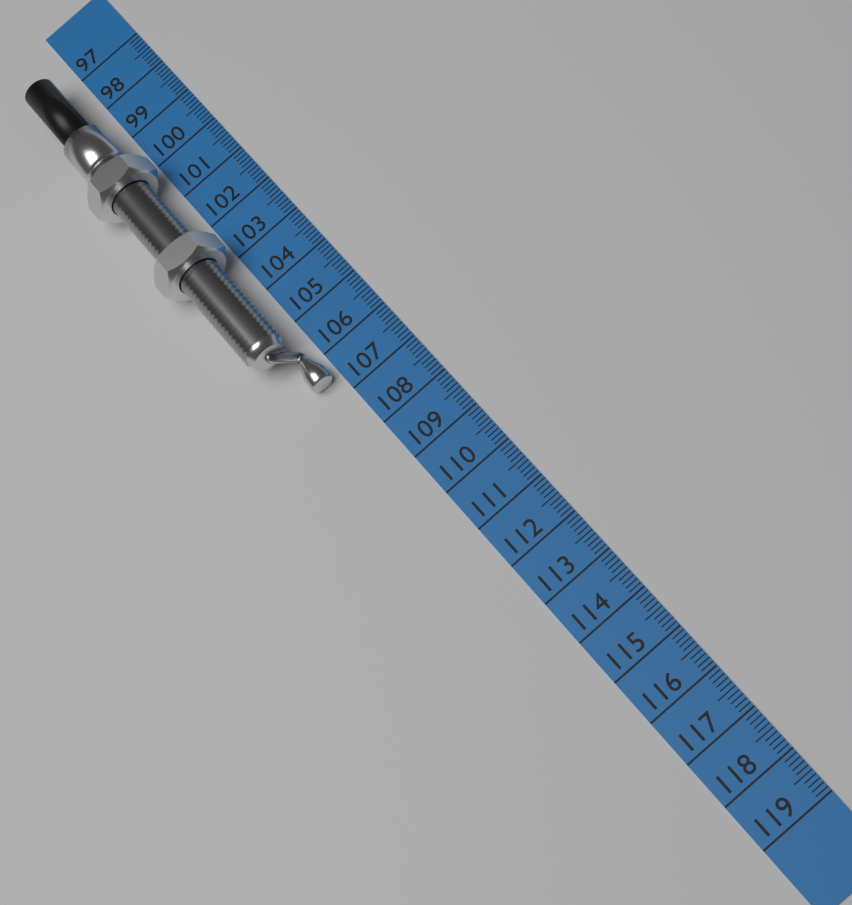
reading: 106.6 cm
